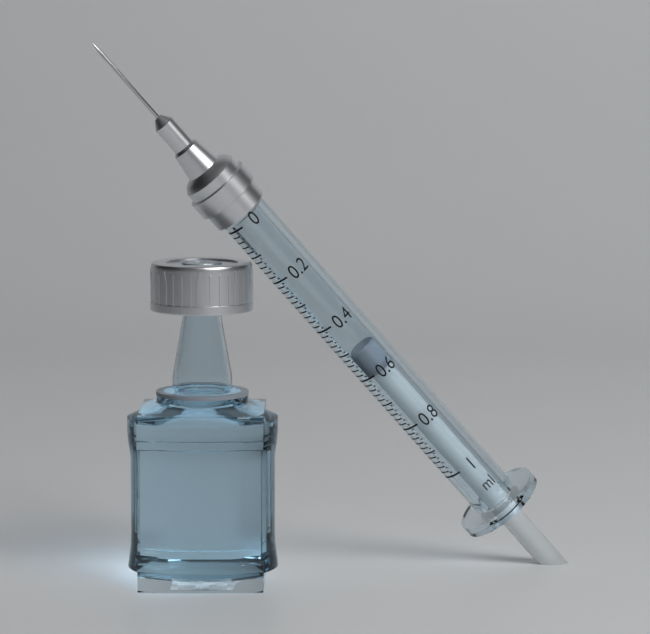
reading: 0.52 ml
